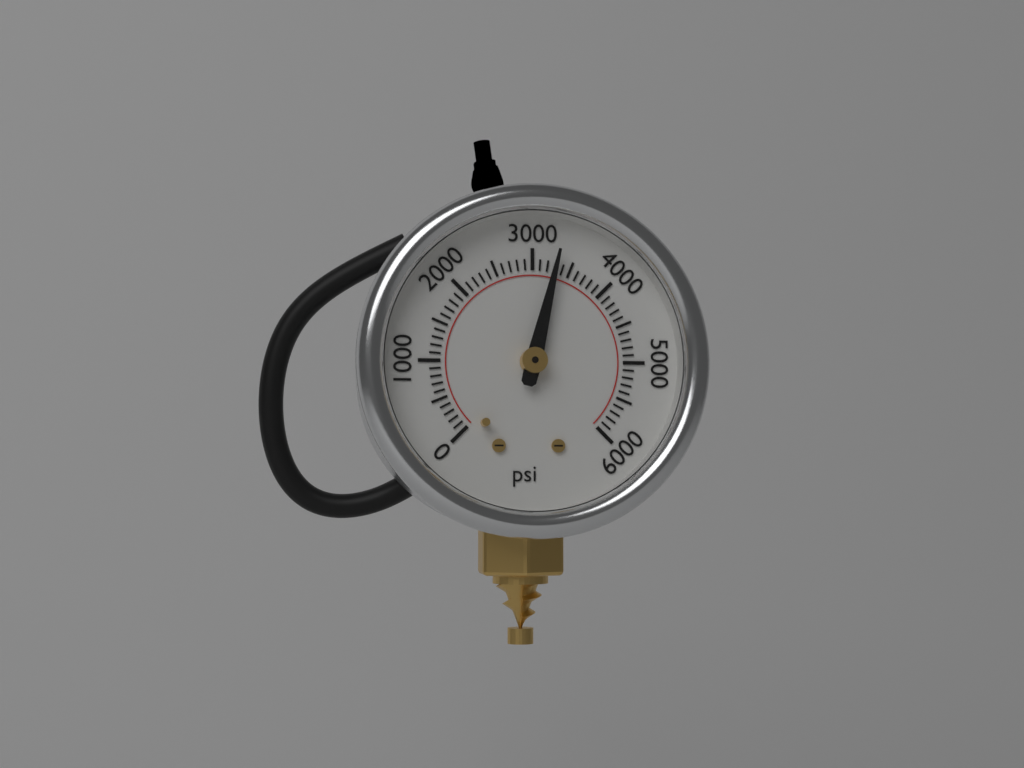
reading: 3300 psi
